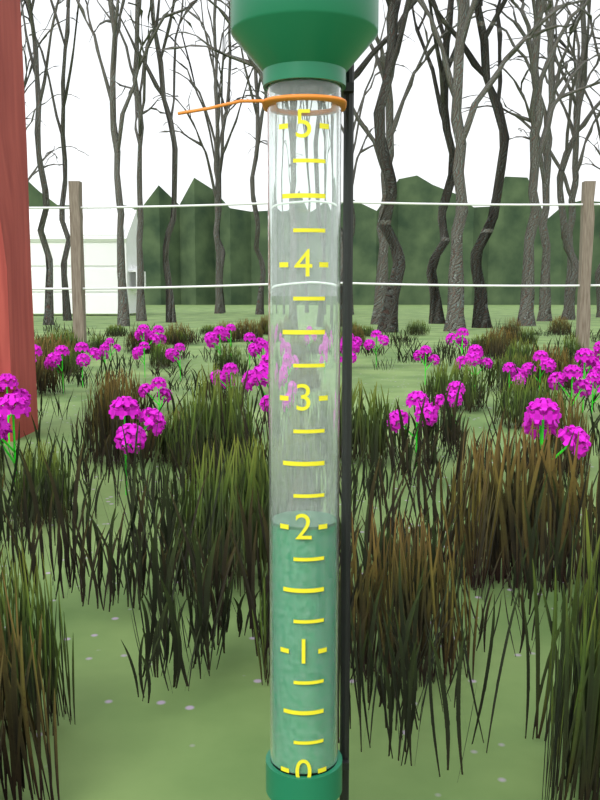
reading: 2.00 (no unit)
